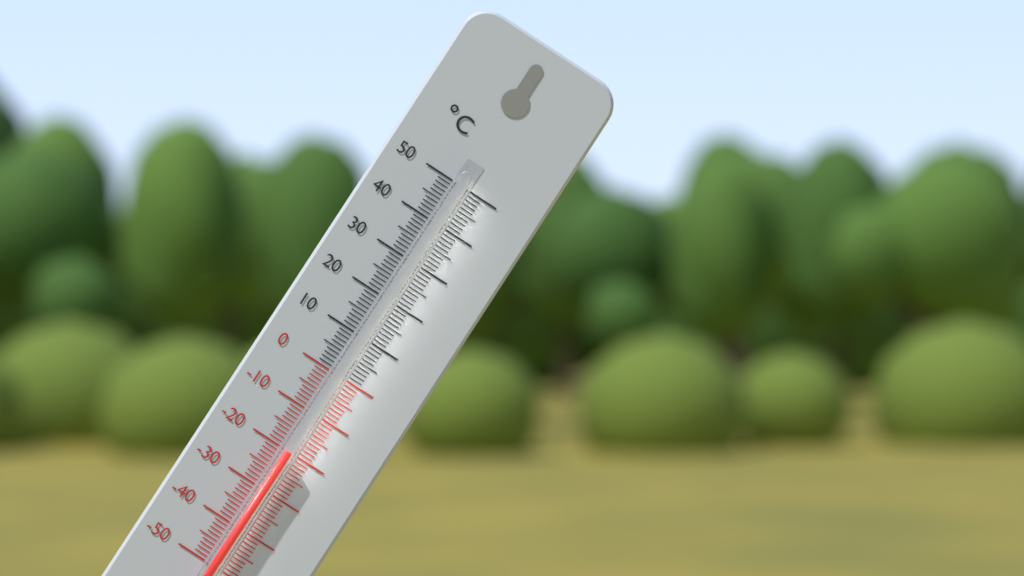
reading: -20 °C
